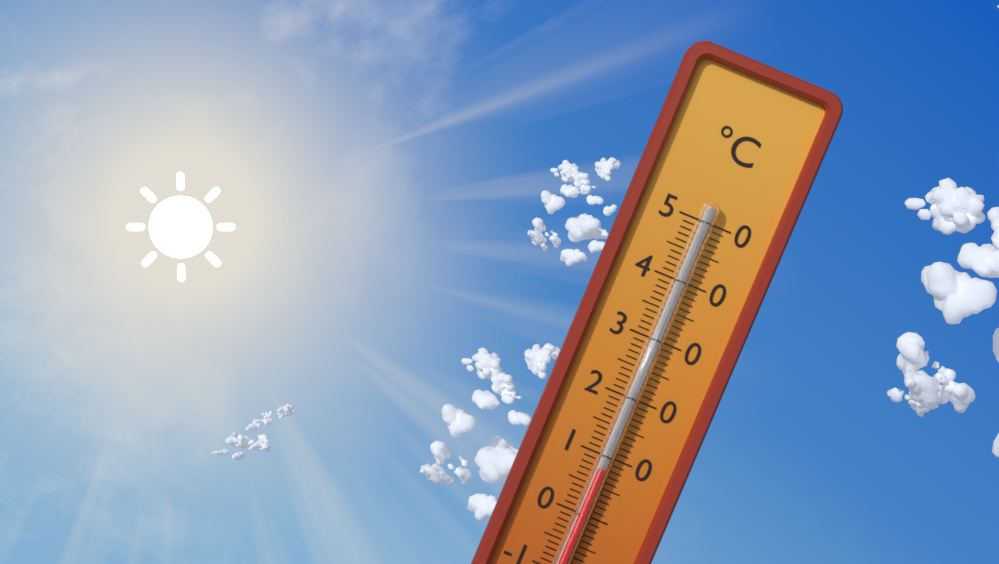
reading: 8 °C
